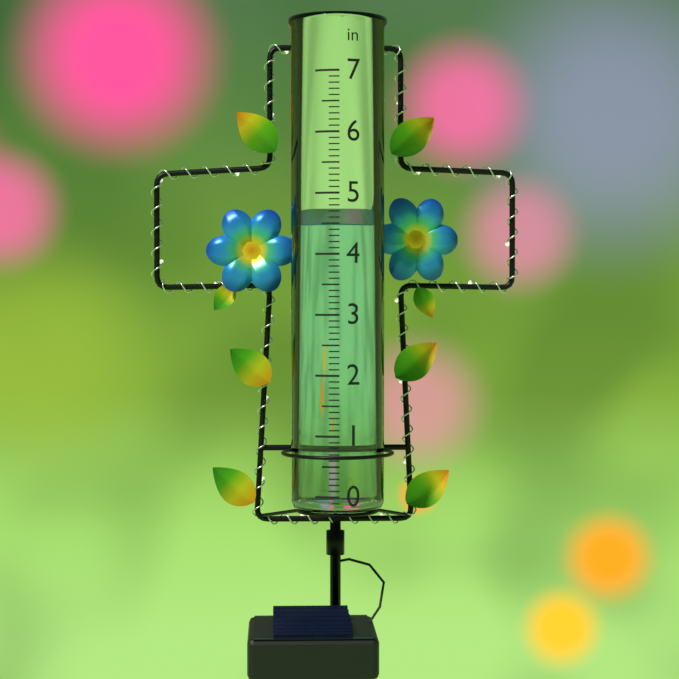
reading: 4.5 in
